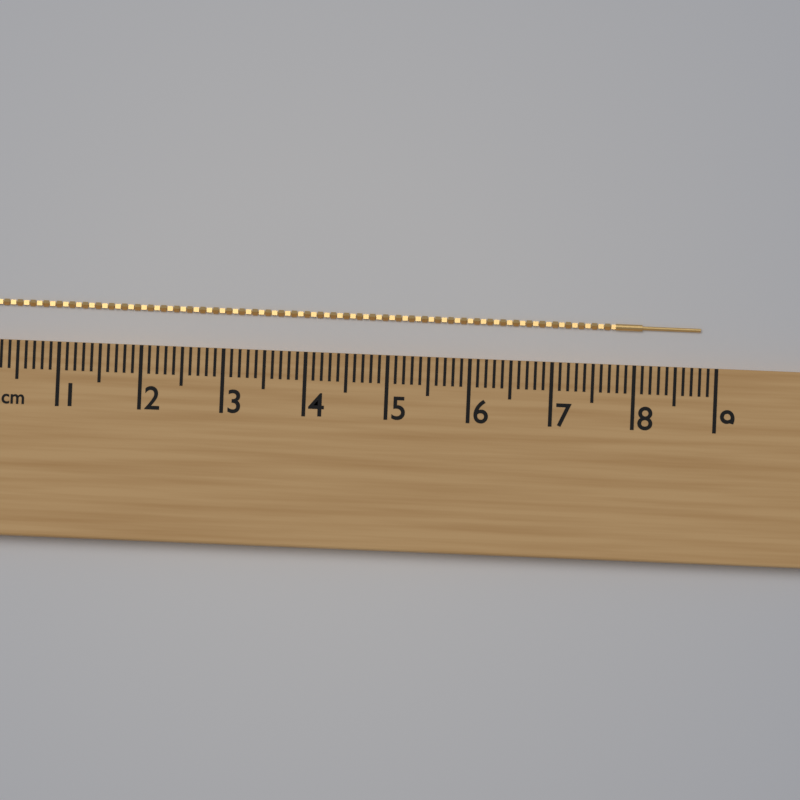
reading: 8.8 cm
